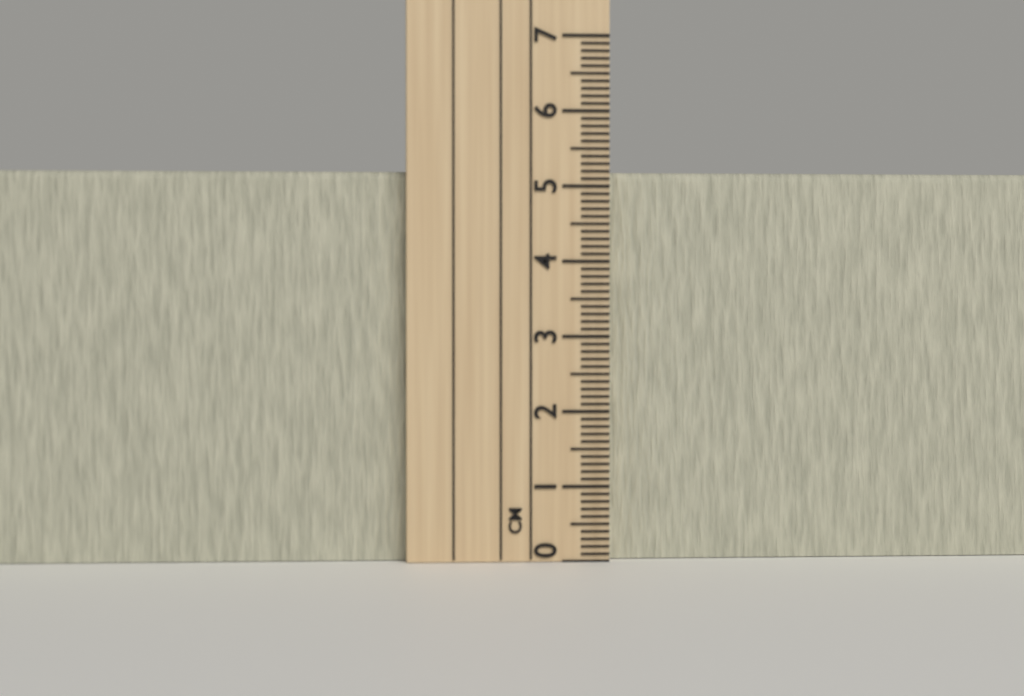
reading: 5.2 cm
